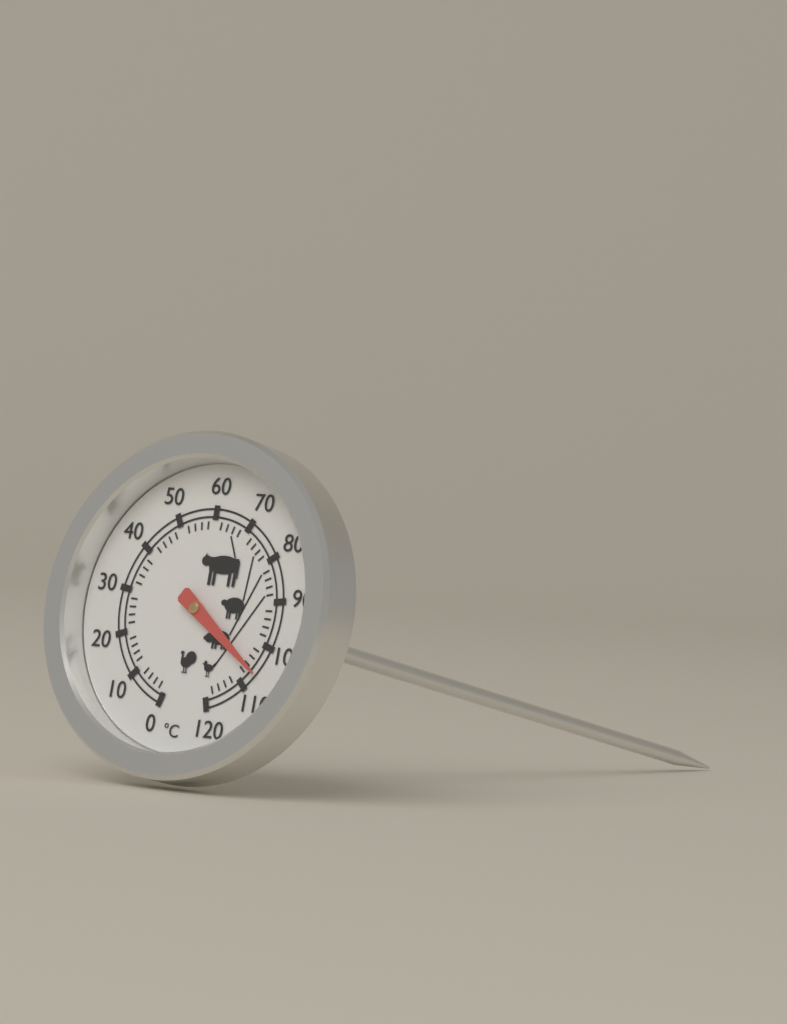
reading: 106 °C
